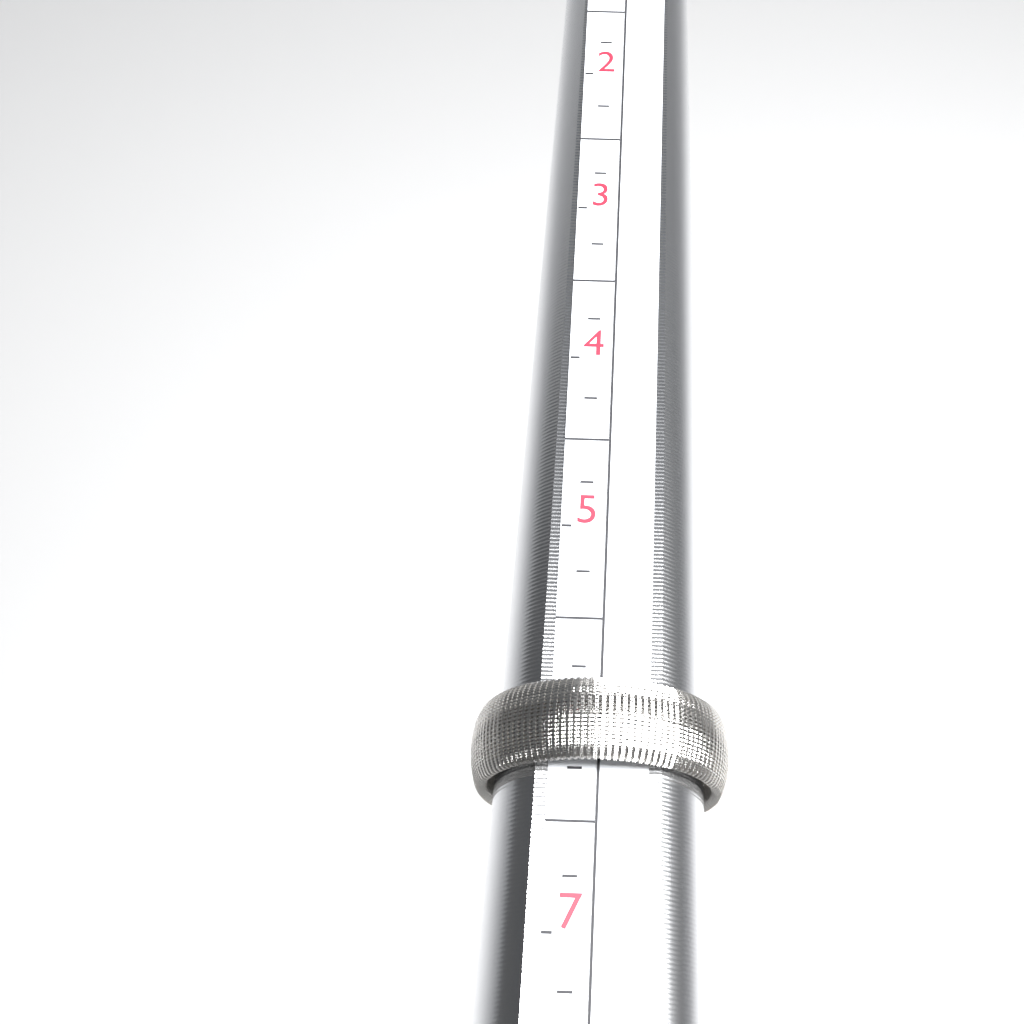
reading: 6.25 (no unit)
